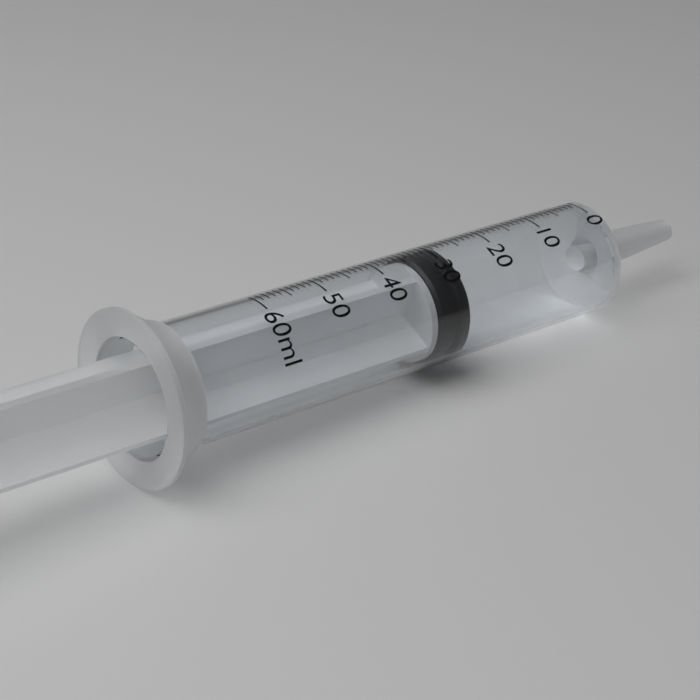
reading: 28 ml
